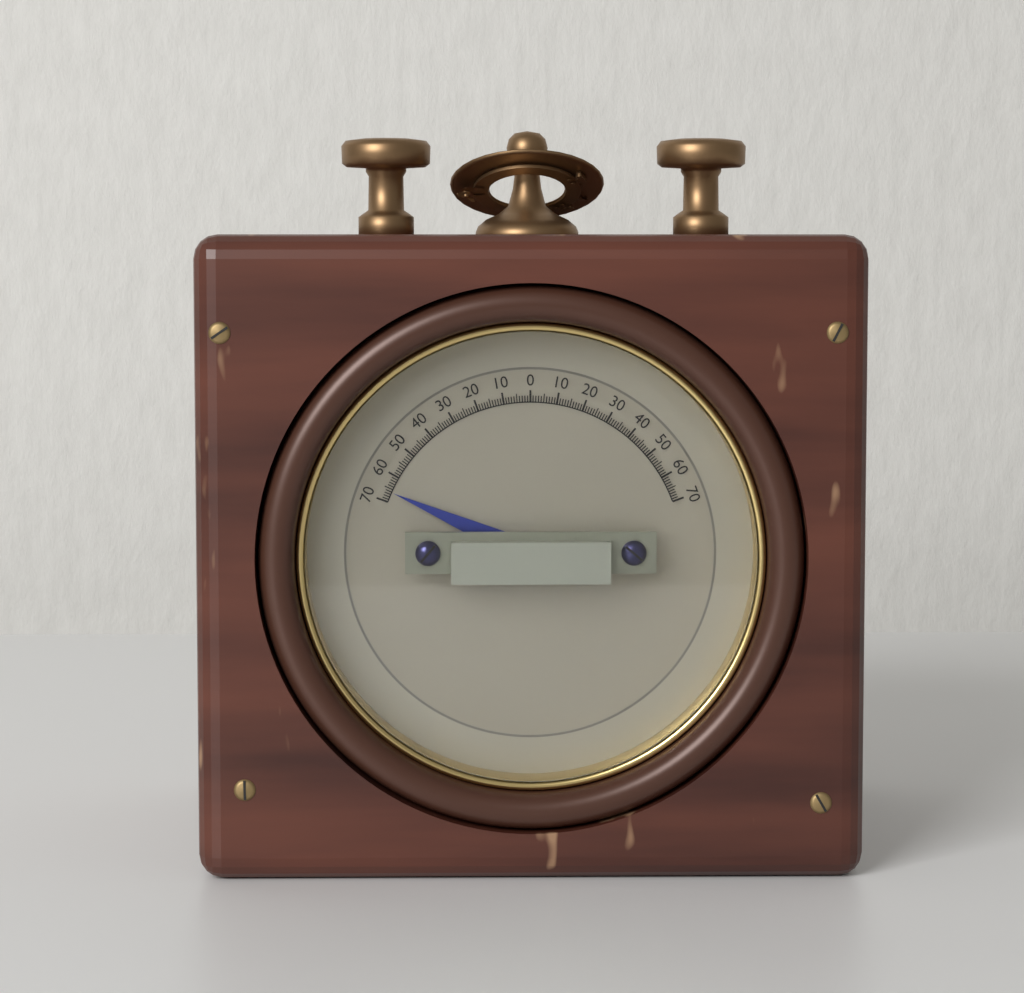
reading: -66 (no unit)
